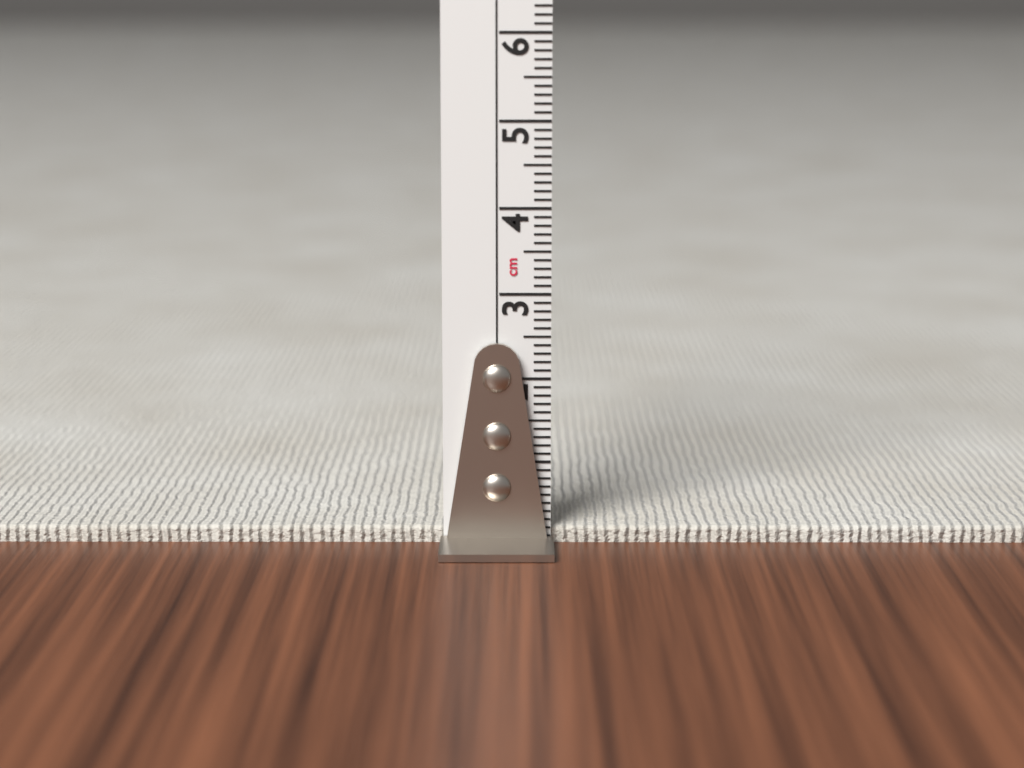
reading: 0.2 cm
